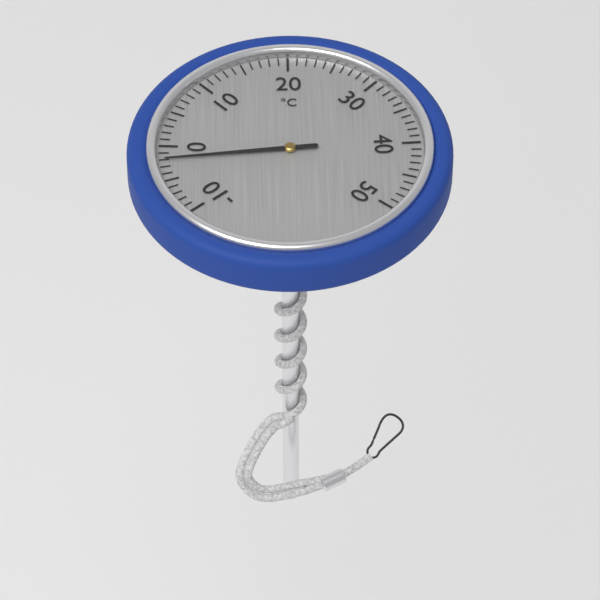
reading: -2 °C
